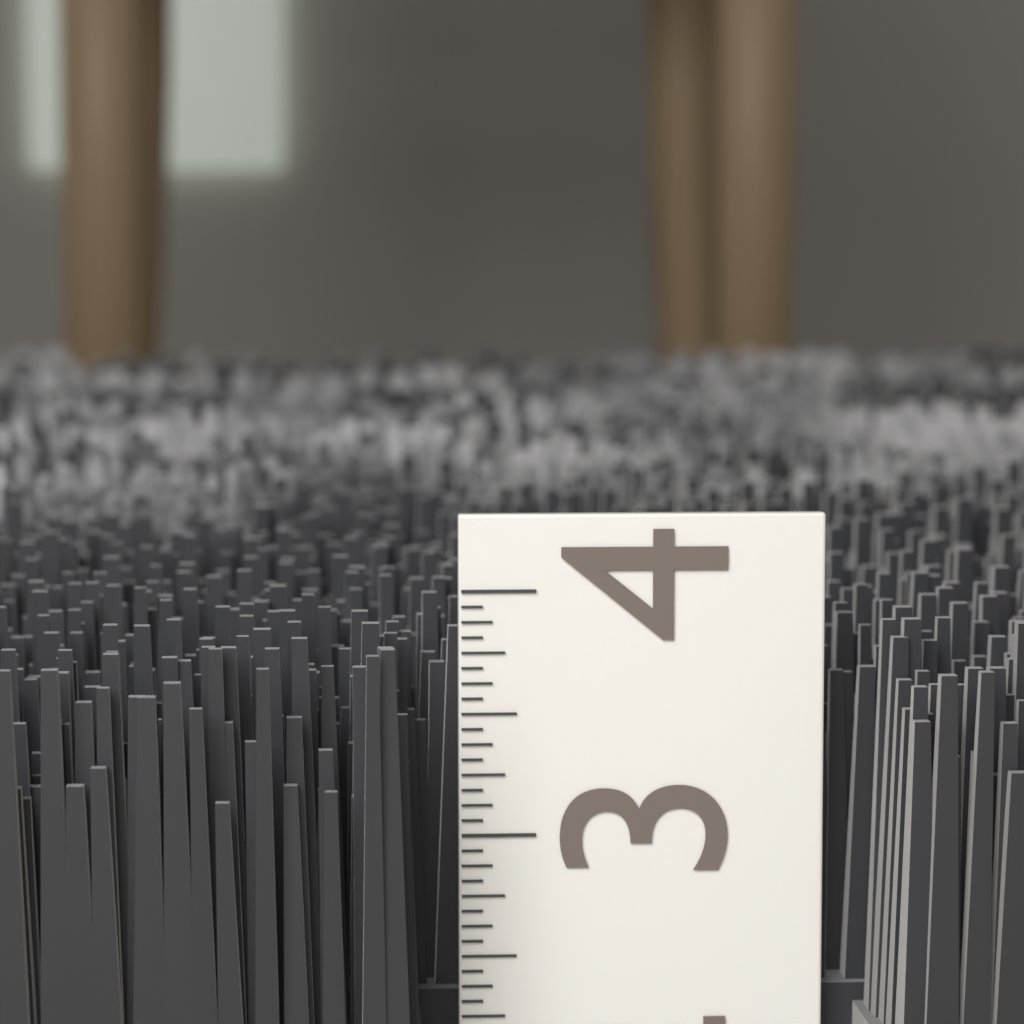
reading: 3.8750 (no unit)
